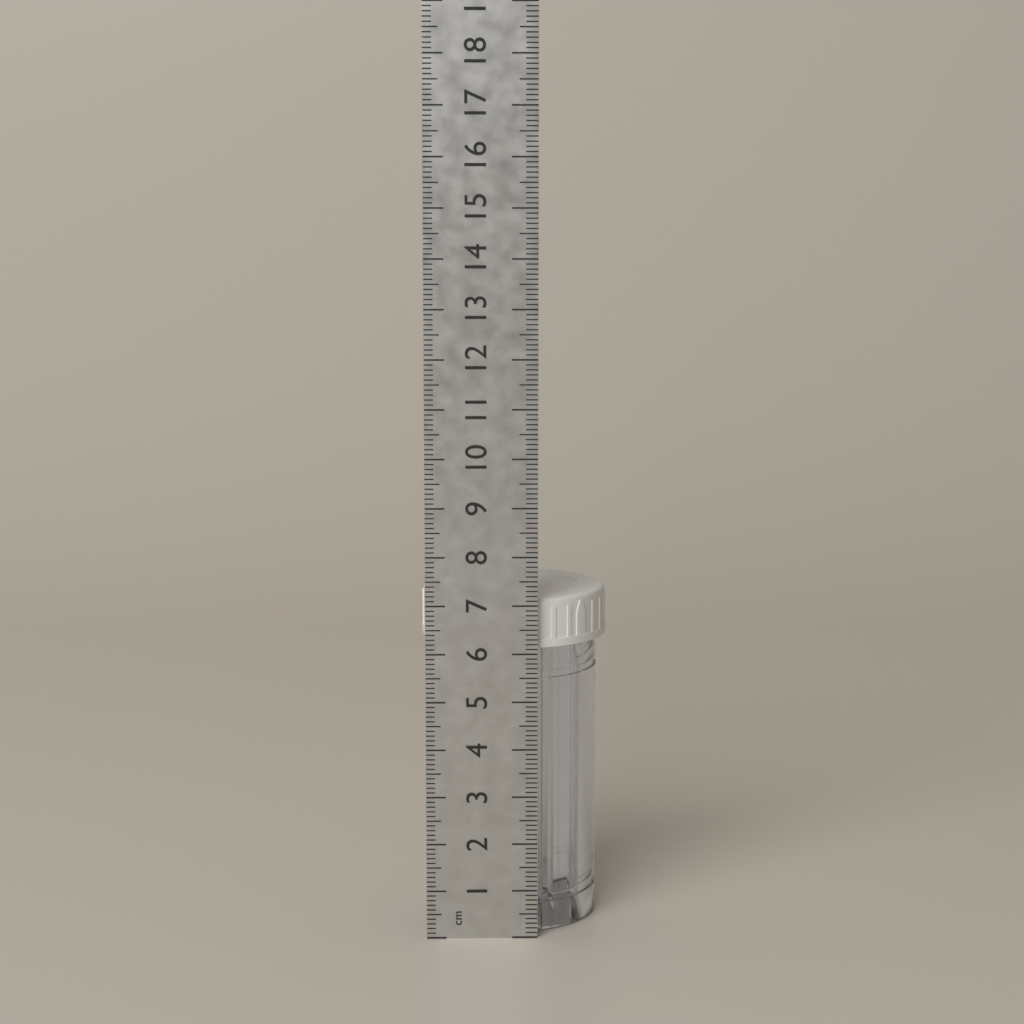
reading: 7.1 cm
